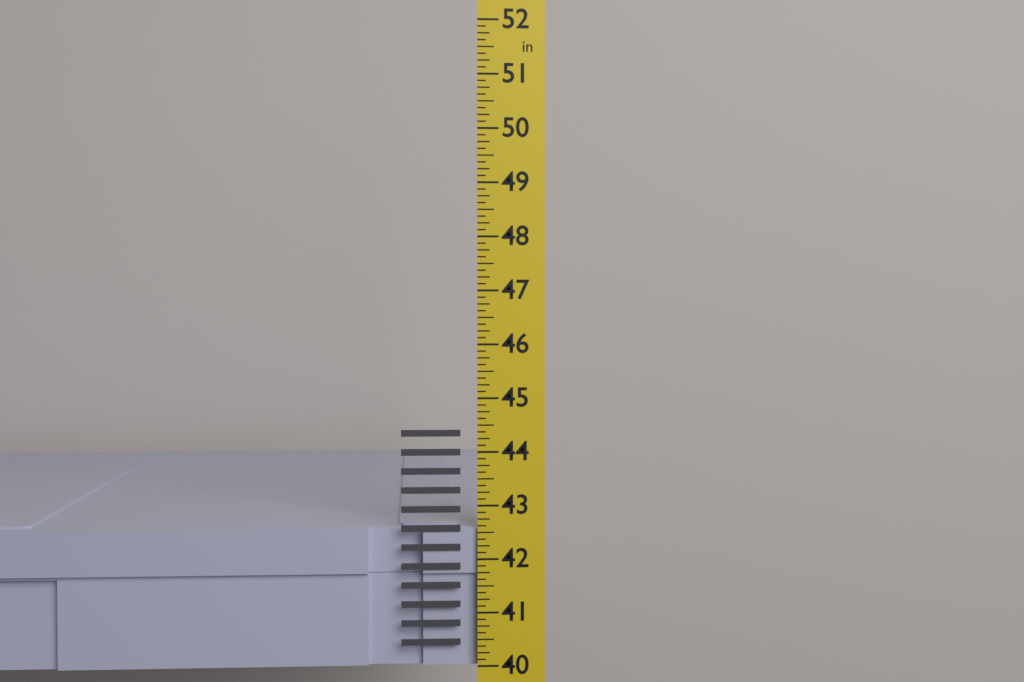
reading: 42.625 in
